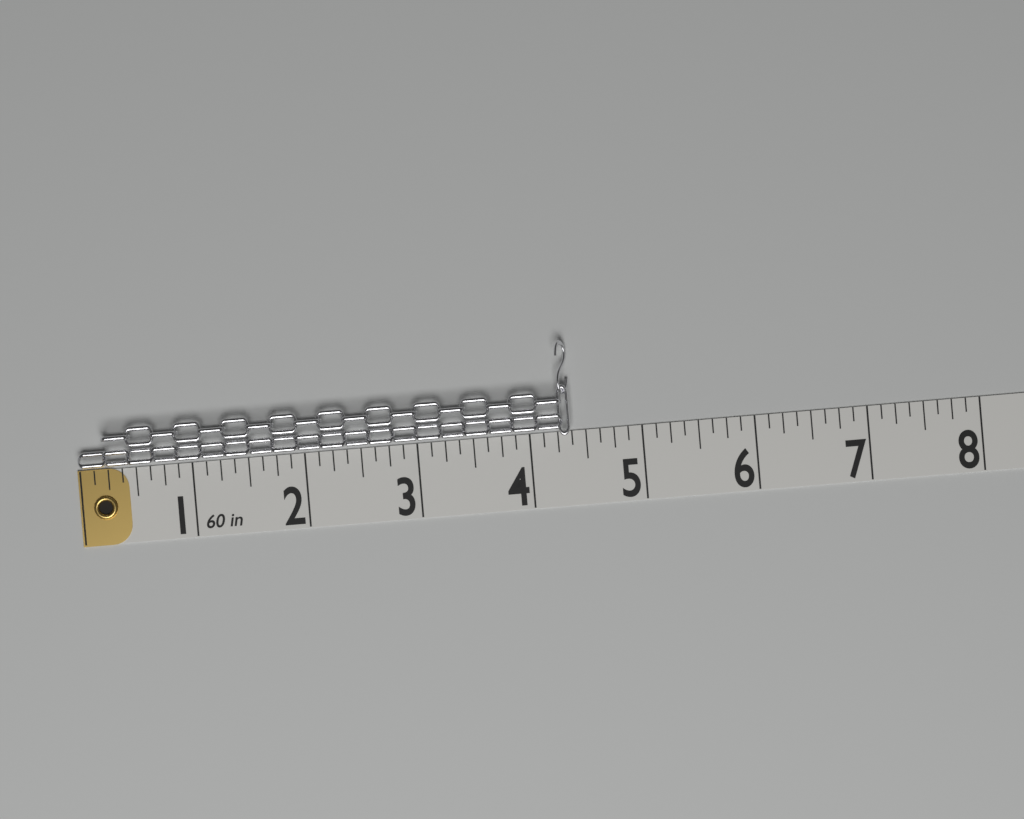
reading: 4.375 in
